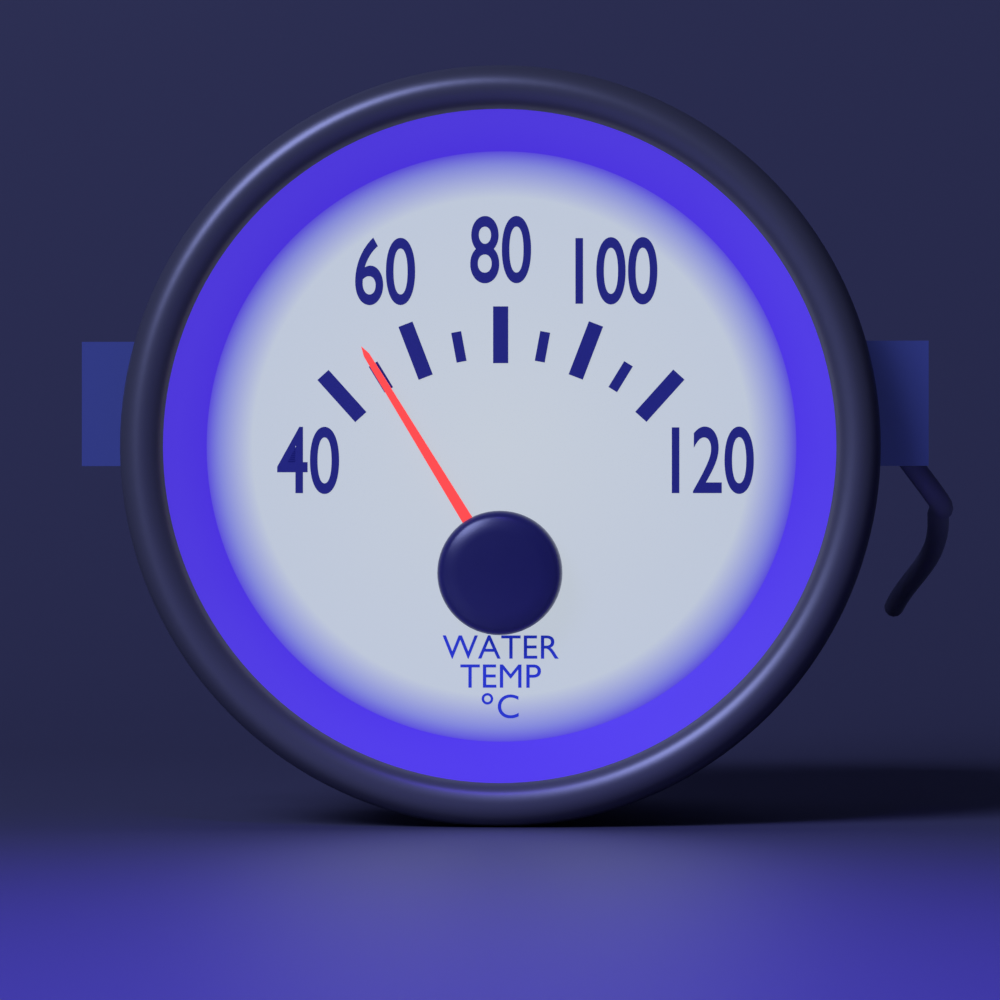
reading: 50 °C
